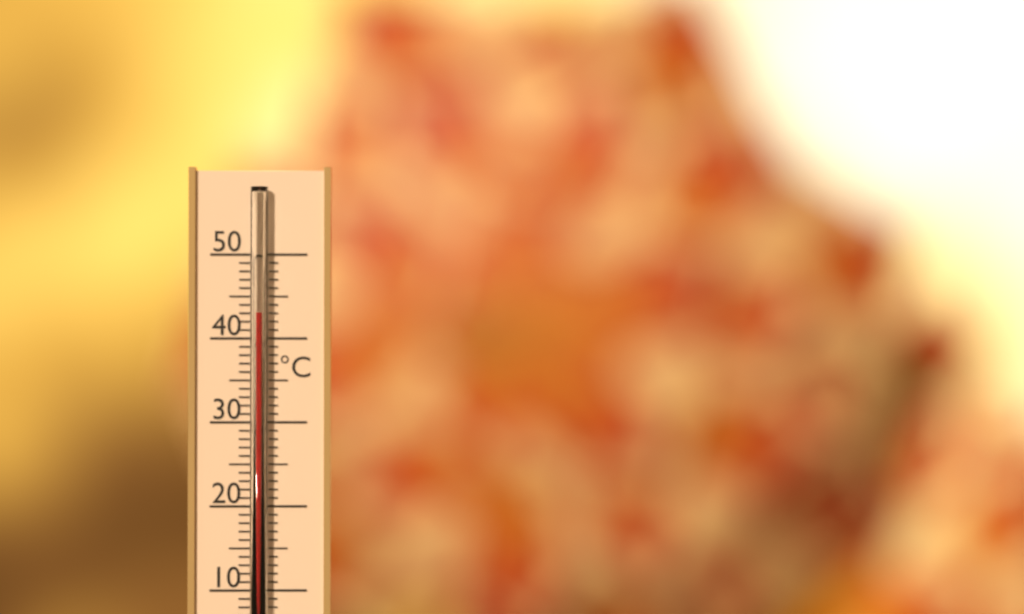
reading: 43 °C
